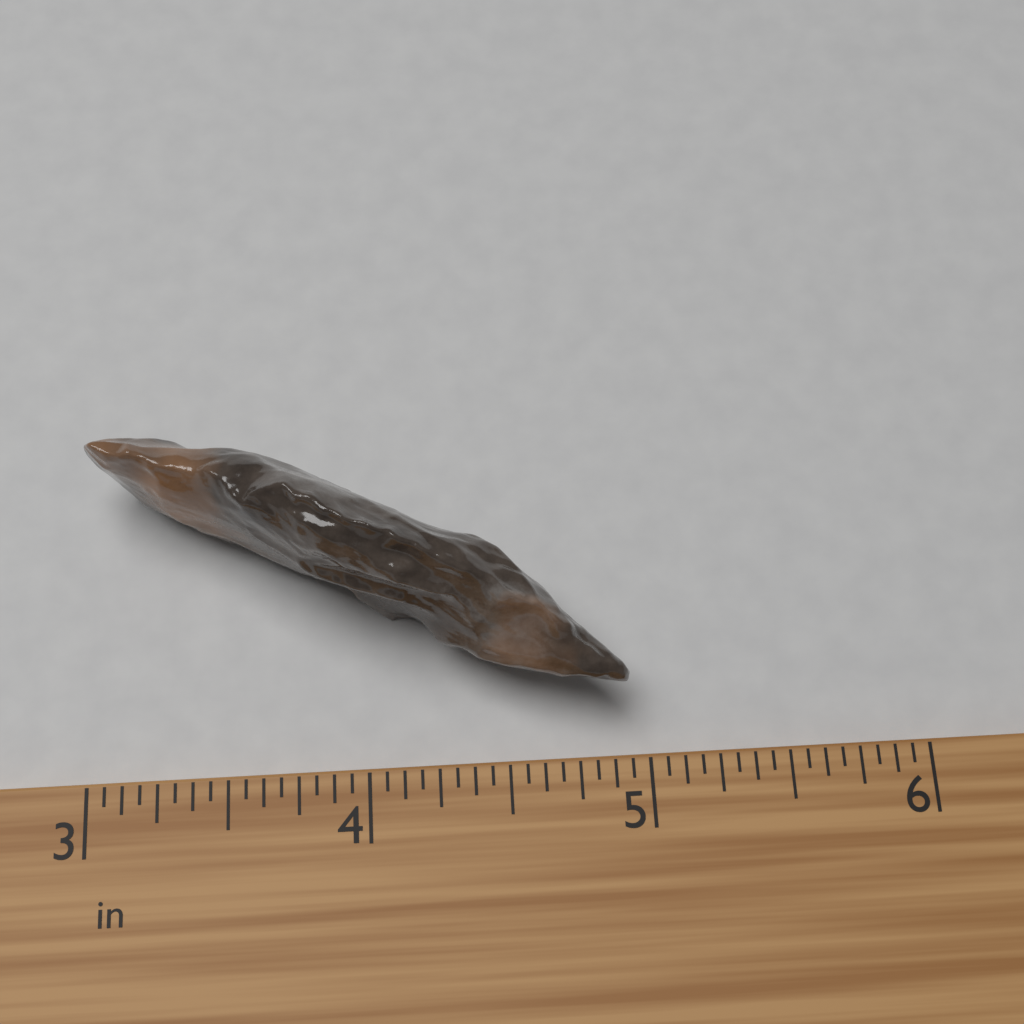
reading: 4.9375 in
